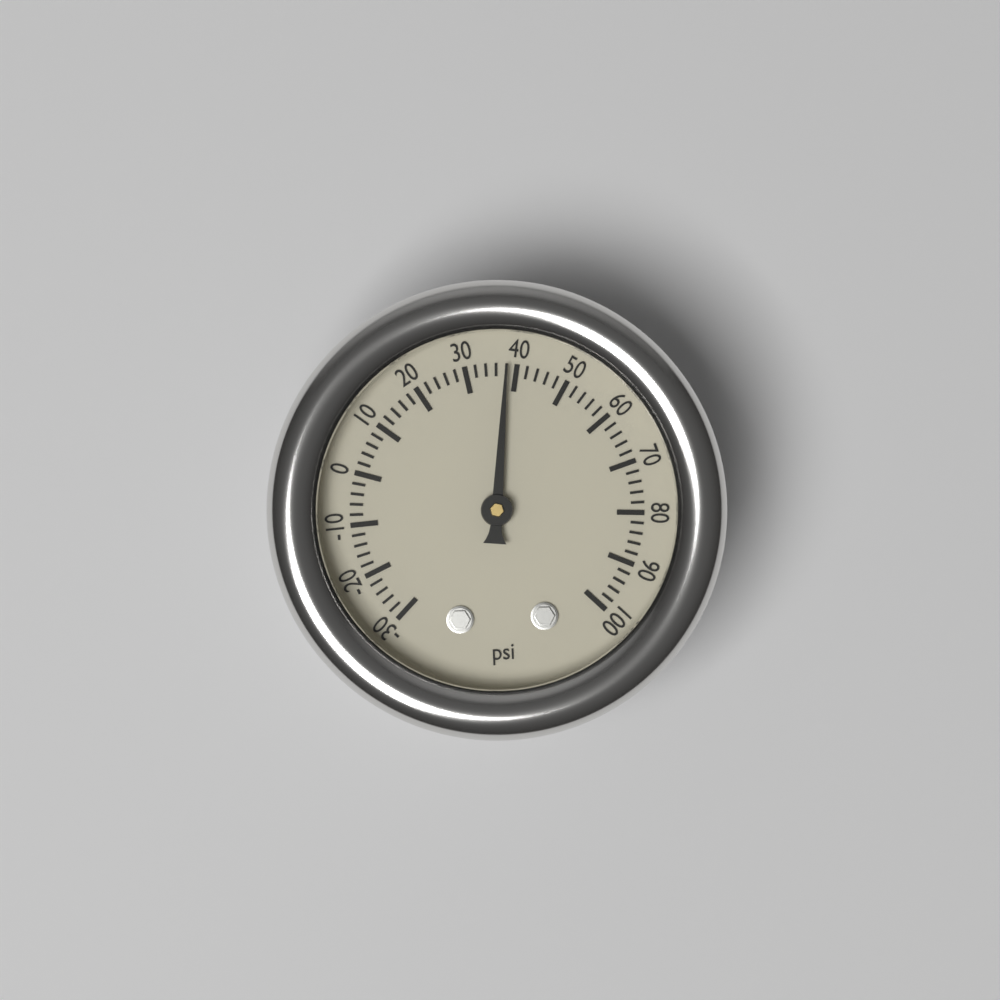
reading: 38 psi
